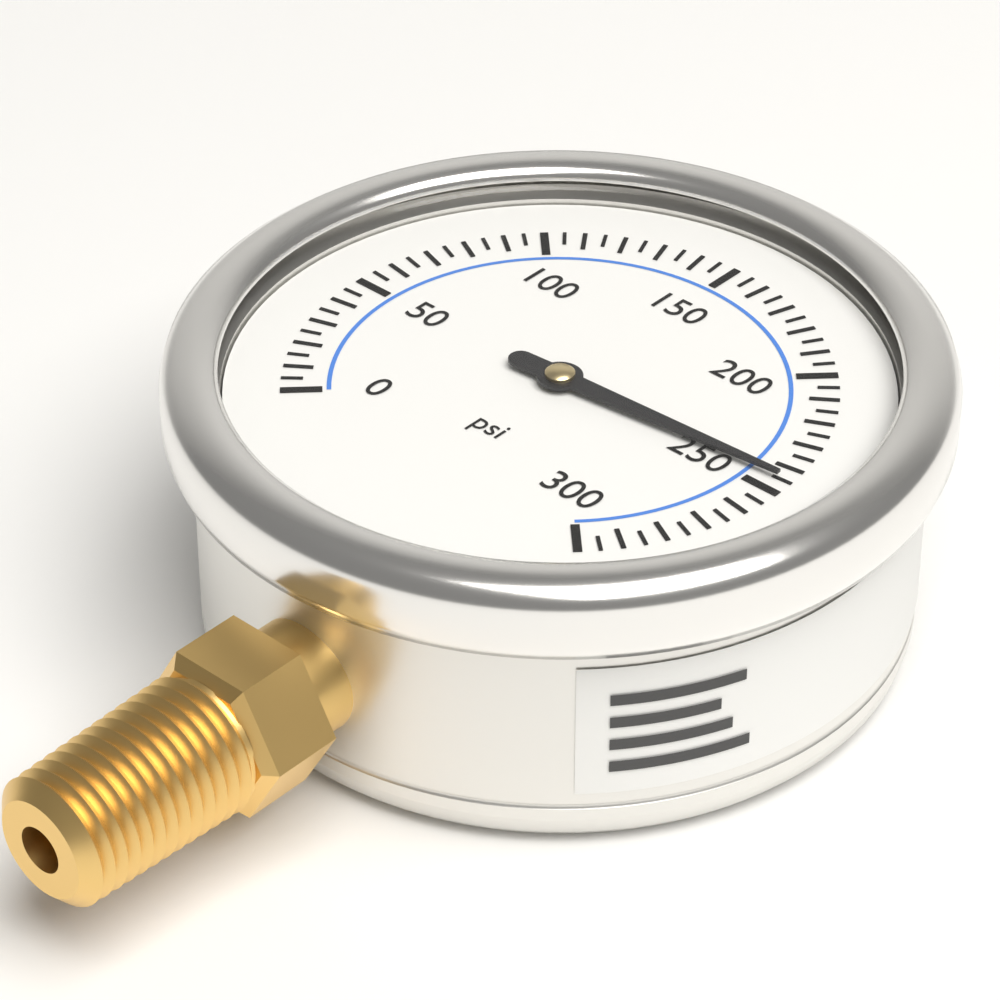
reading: 245 psi
